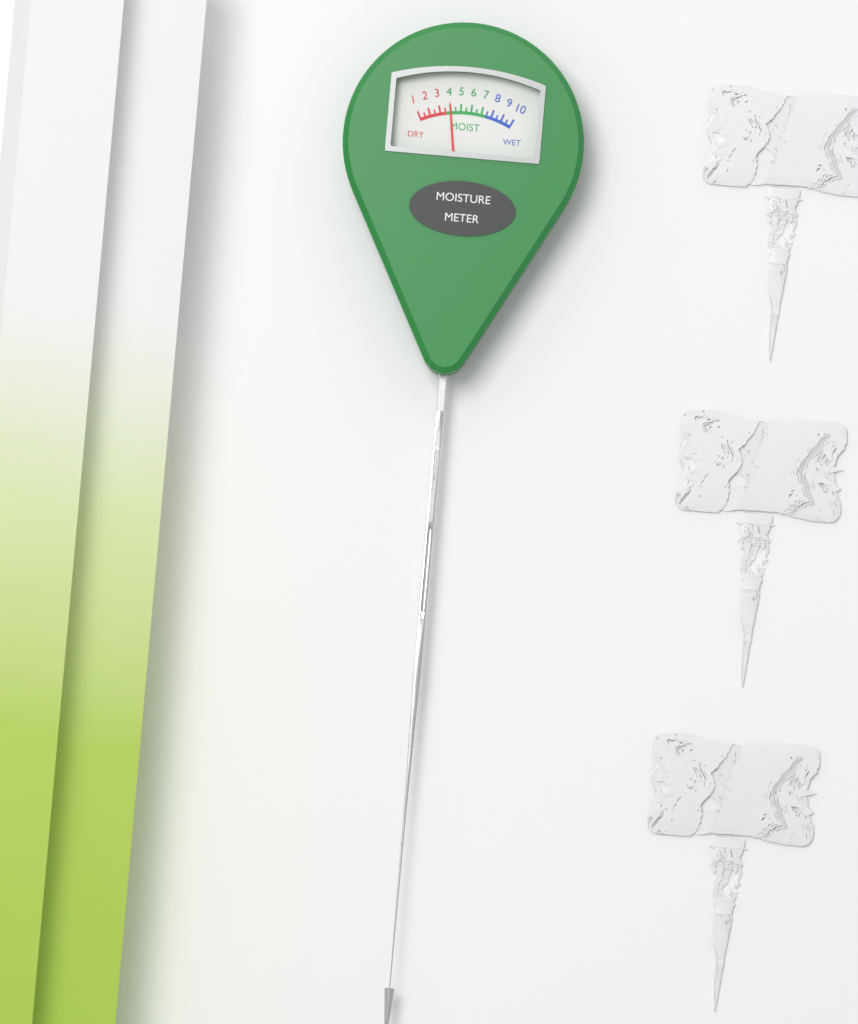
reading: 4.0 (no unit)
